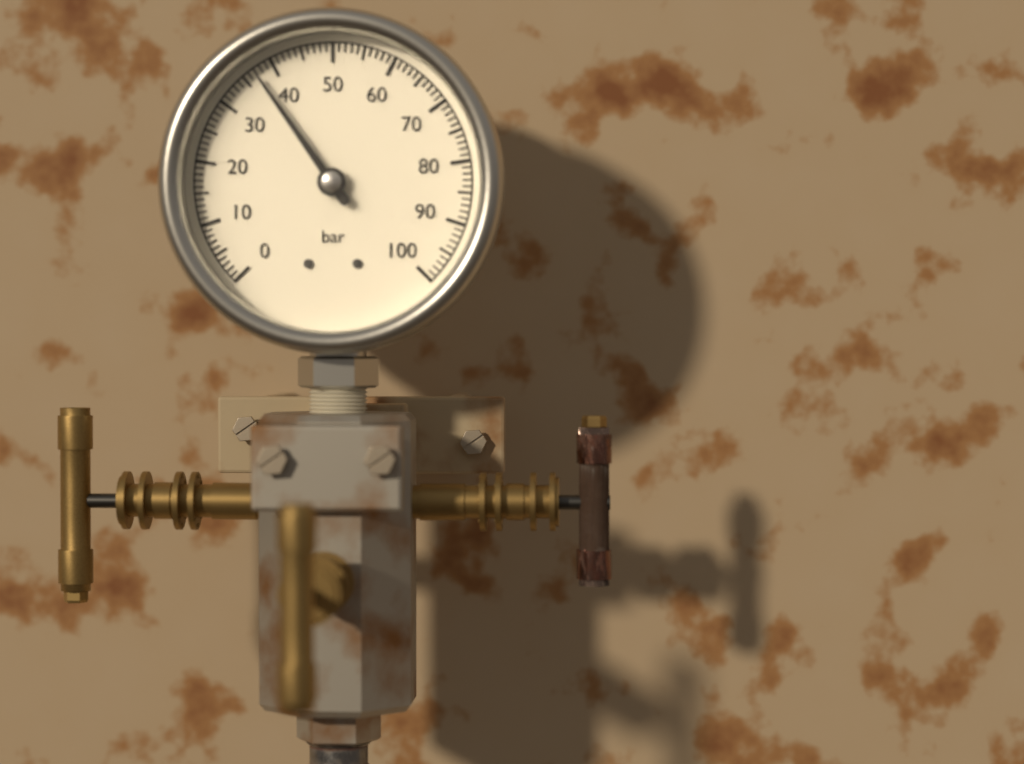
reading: 37 bar
